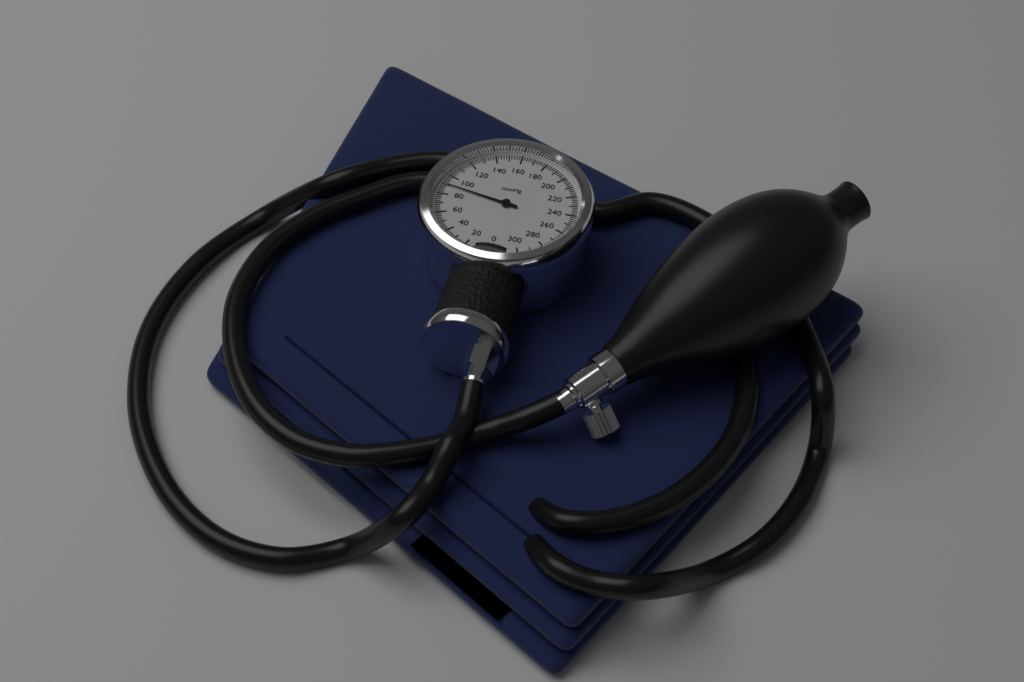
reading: 90 mmHg
